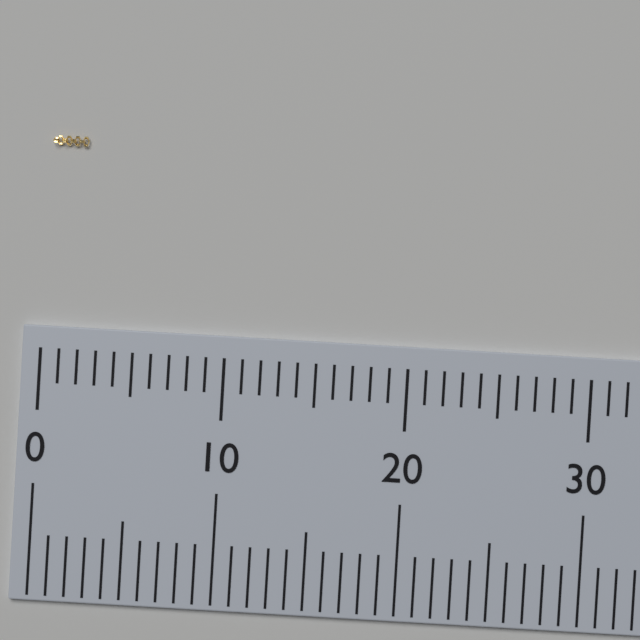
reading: 2 (no unit)
